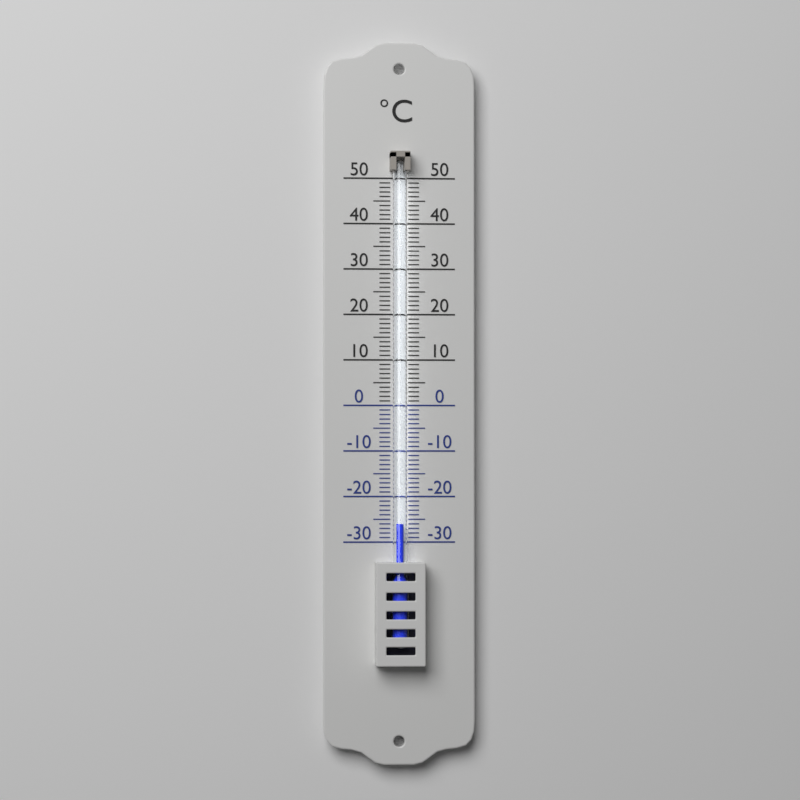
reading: -26 °C
